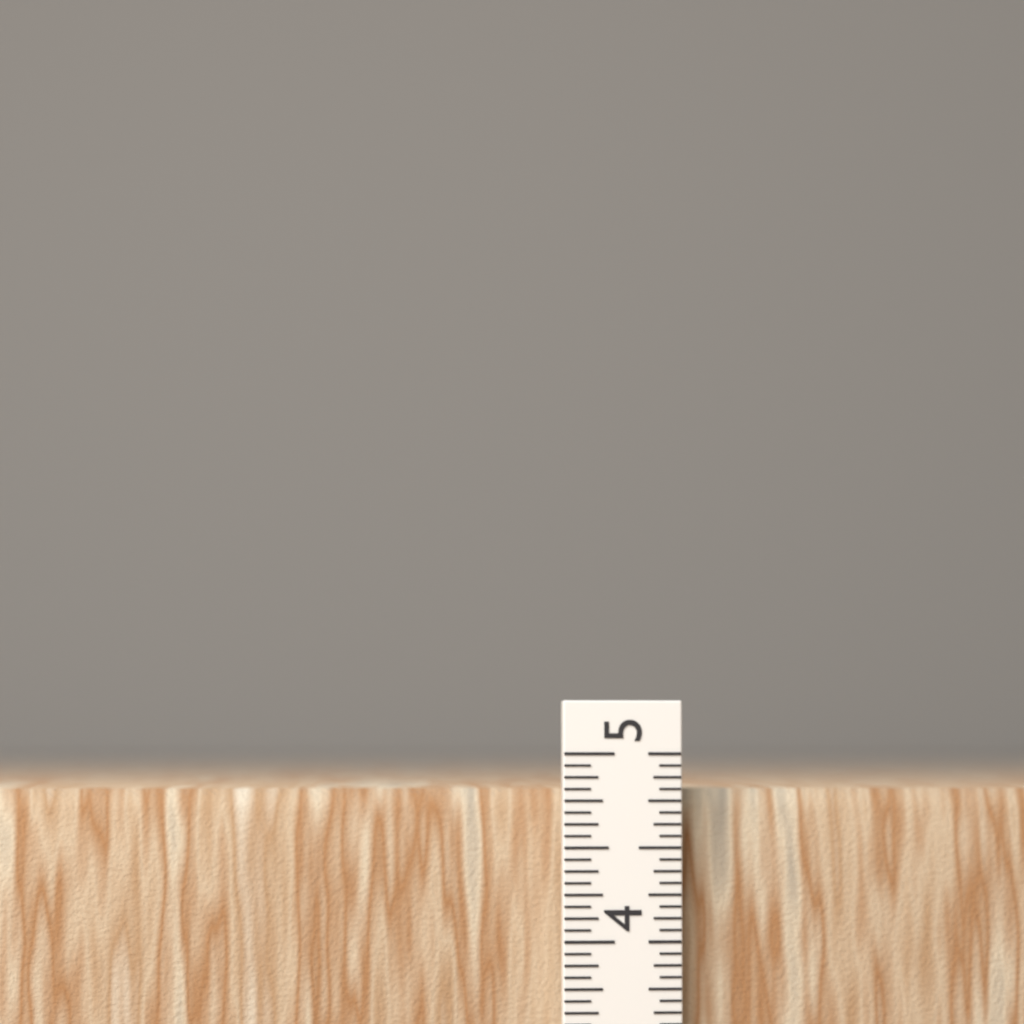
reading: 4.8125 in
